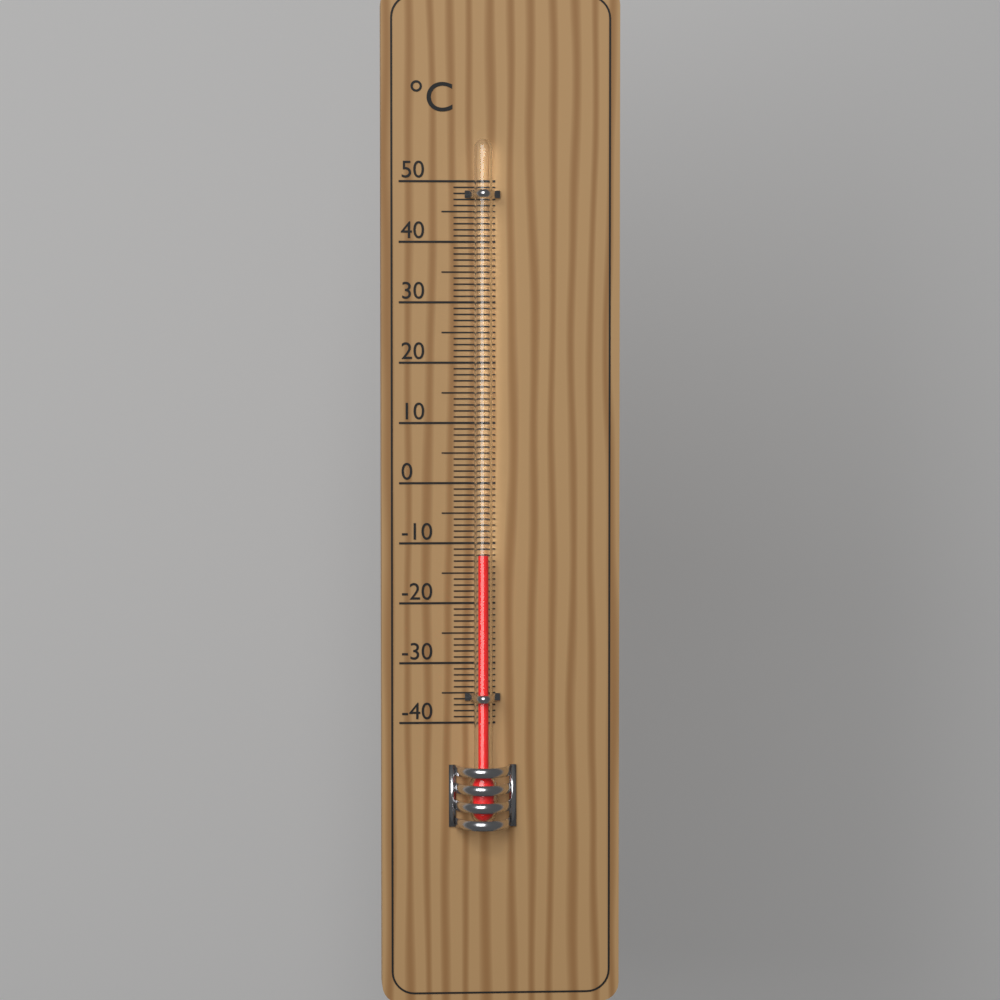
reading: -12 °C
